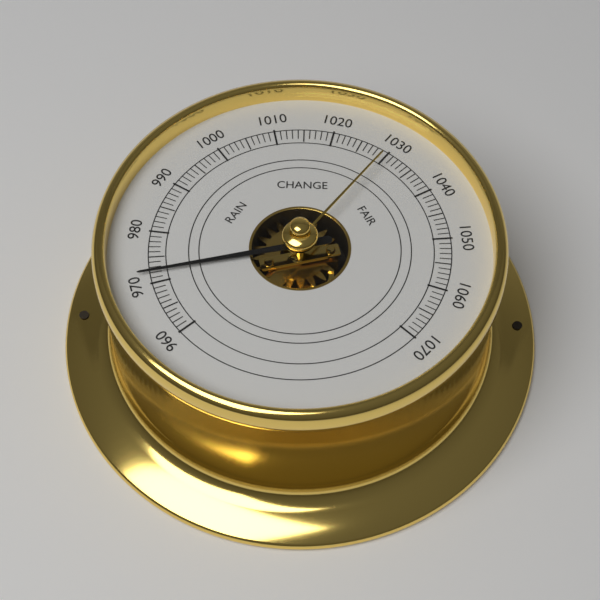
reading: 972 (no unit)
